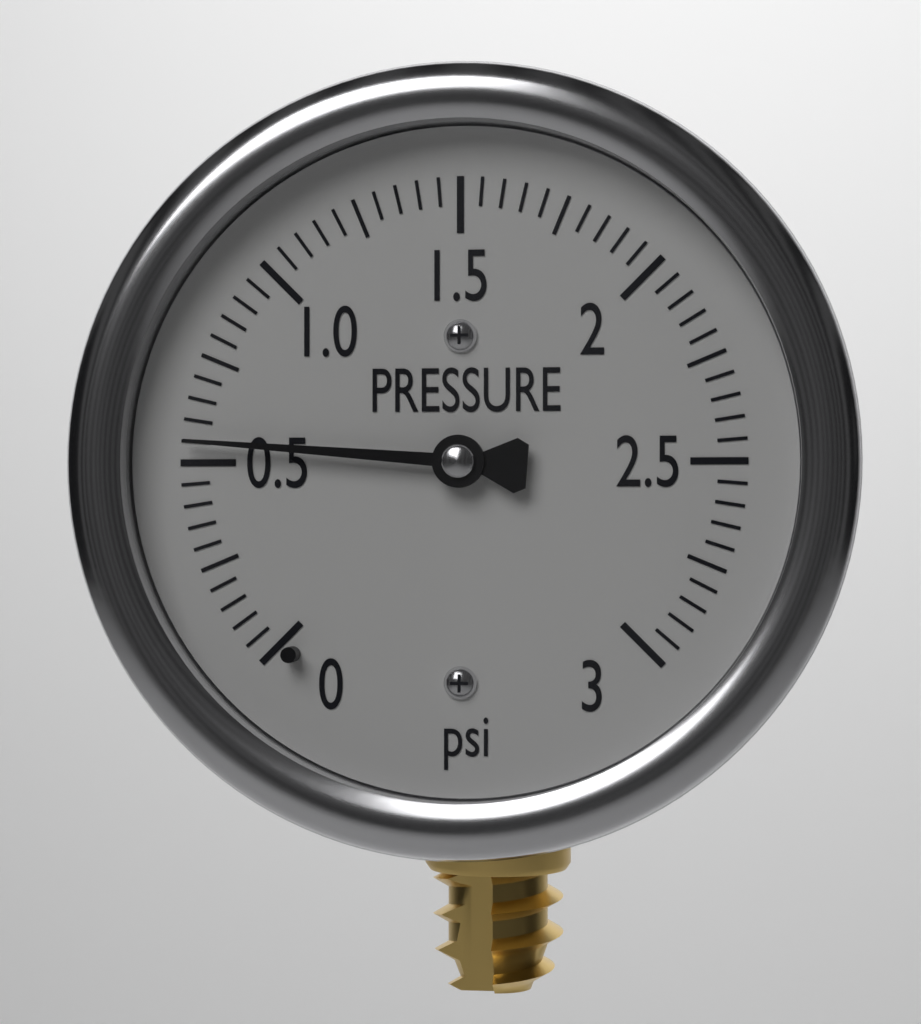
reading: 0.55 psi
